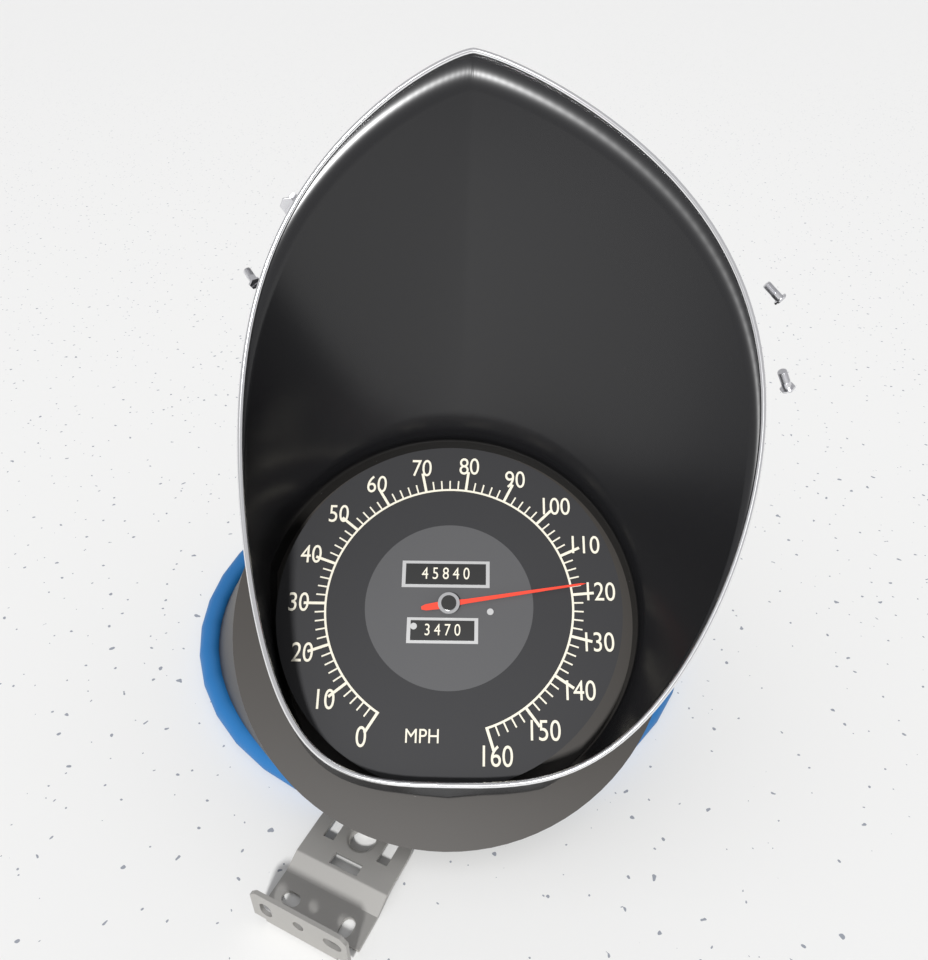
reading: 118 MPH
